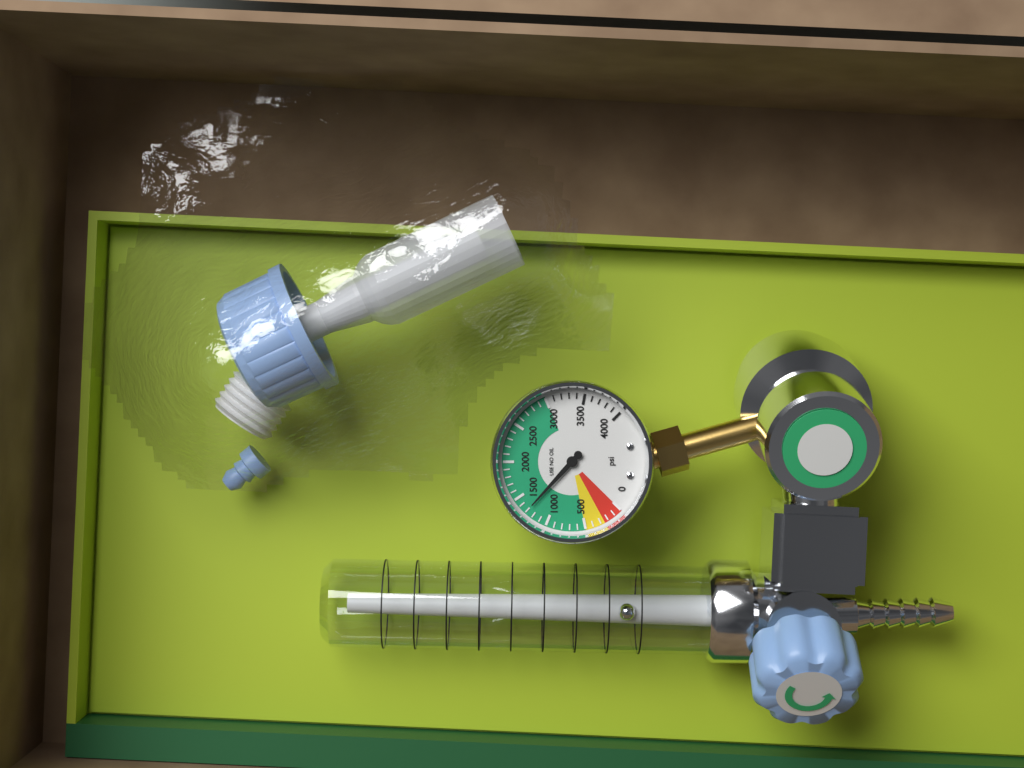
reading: 1300 psi
